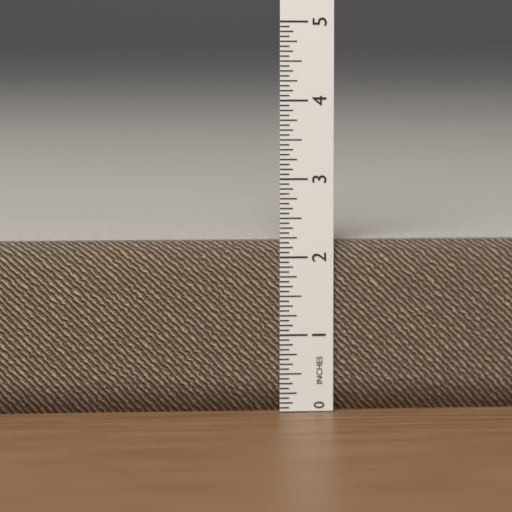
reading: 2.1875 in
